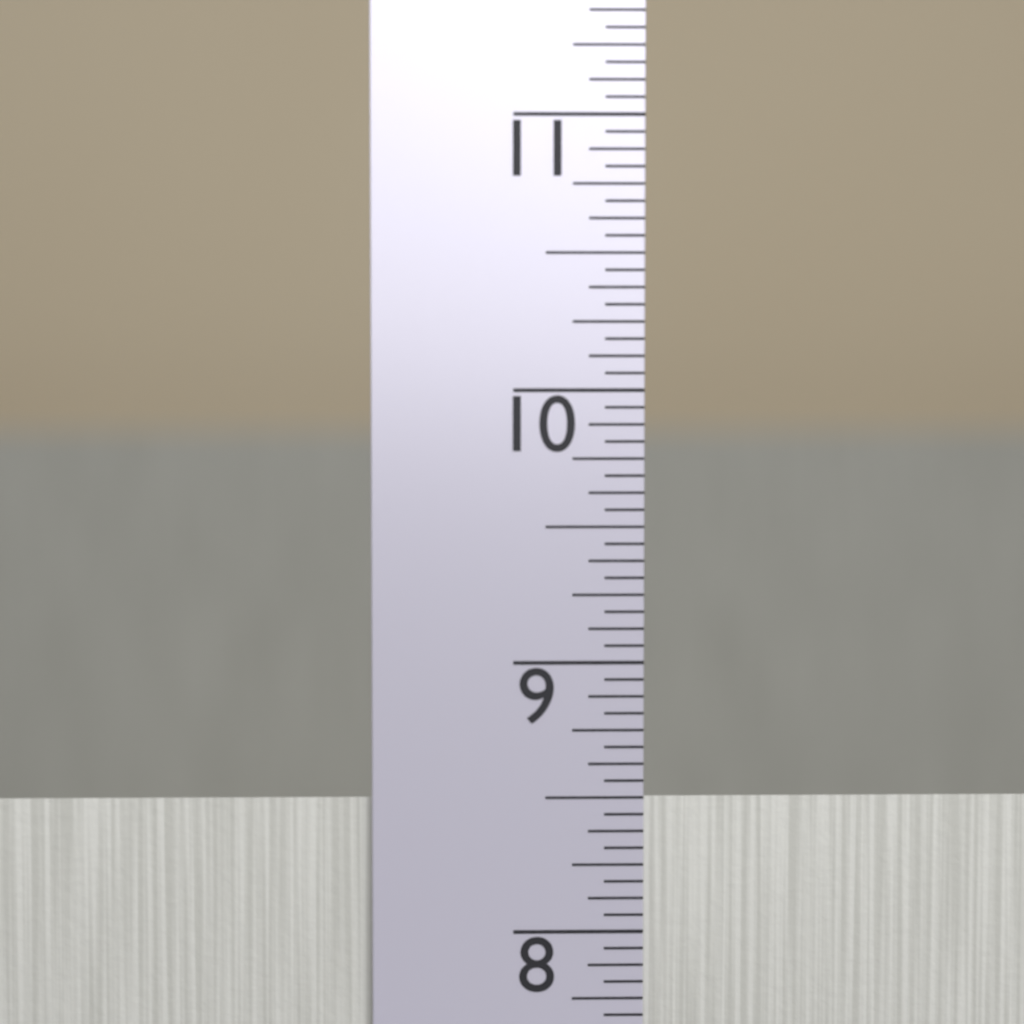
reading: 8.5000 in
